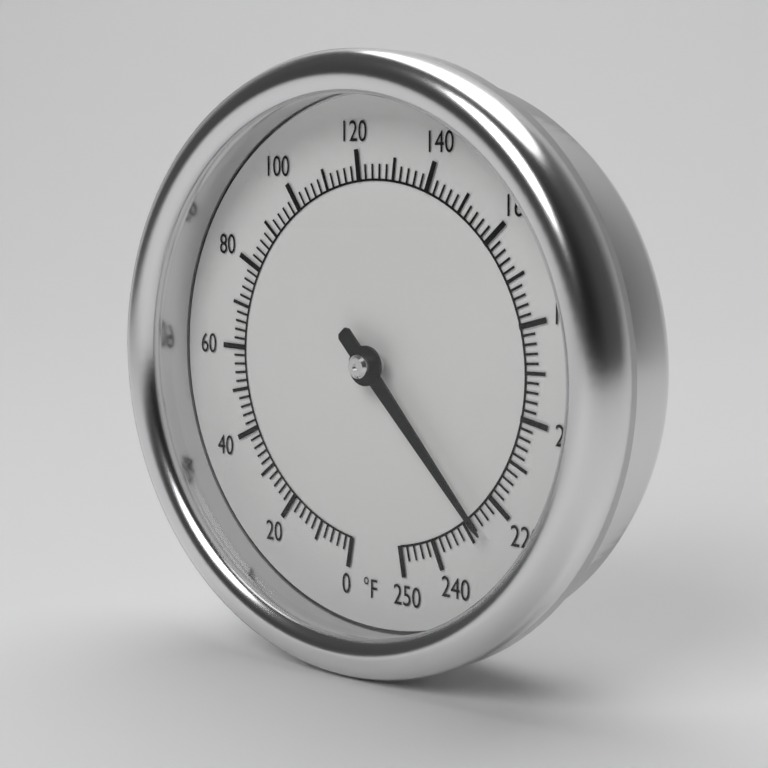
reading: 226 °F
